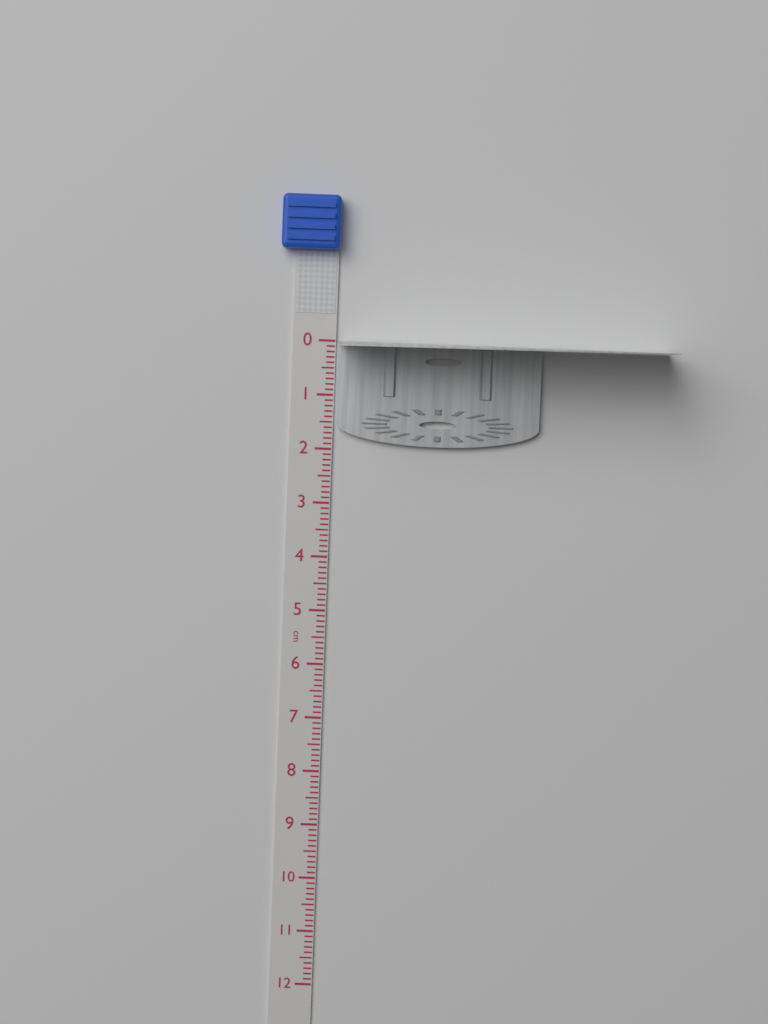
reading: 1.9 cm
